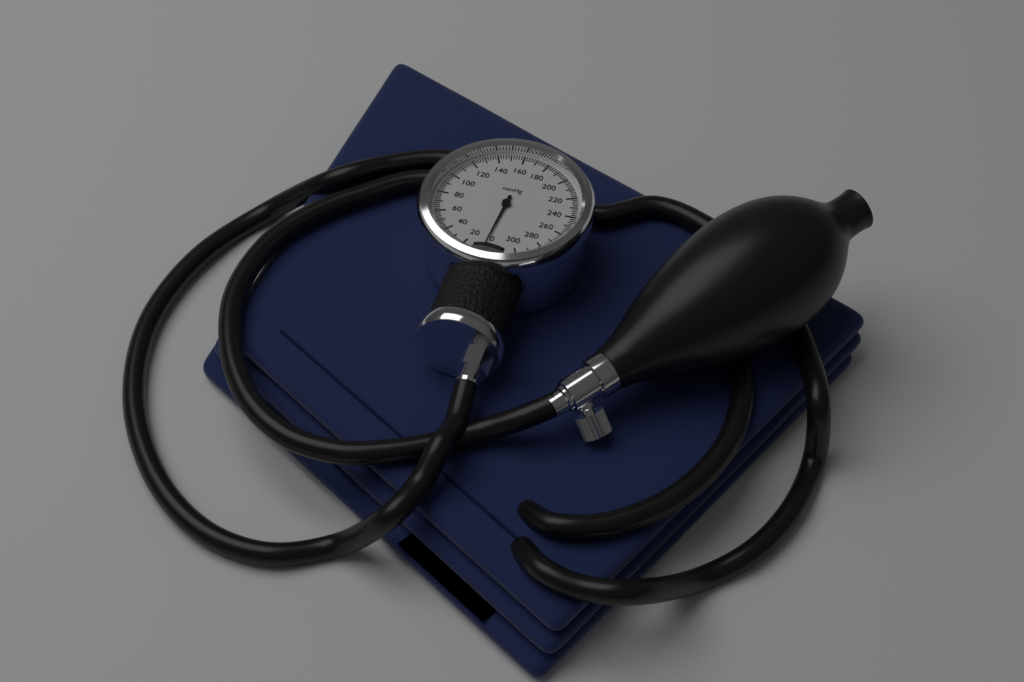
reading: 4 mmHg
